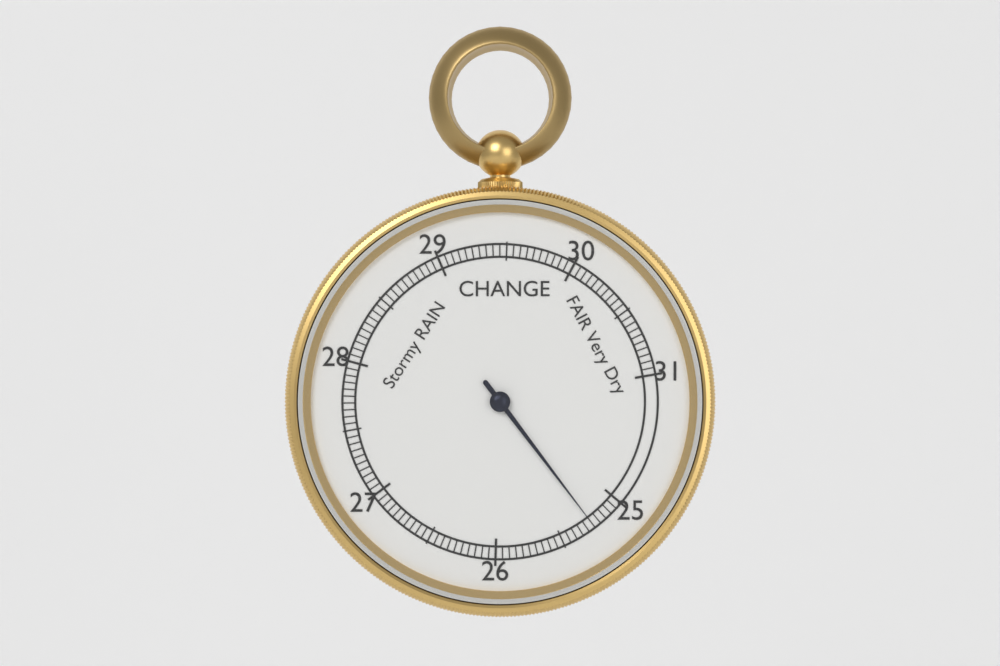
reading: 25.25 inHg
